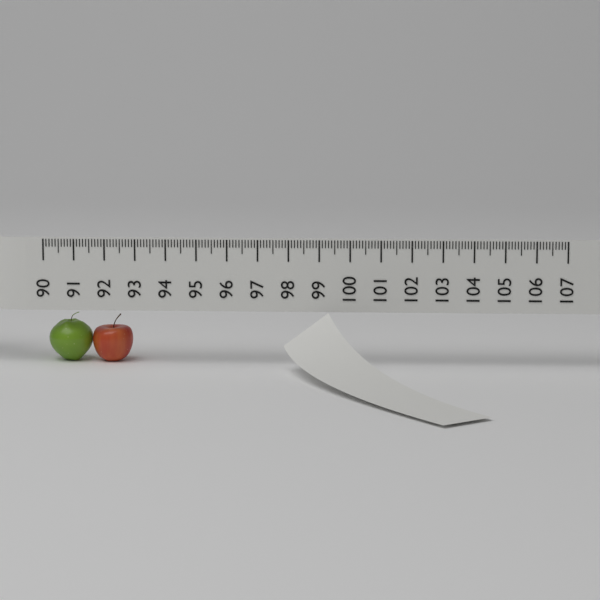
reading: 92.8 (no unit)
